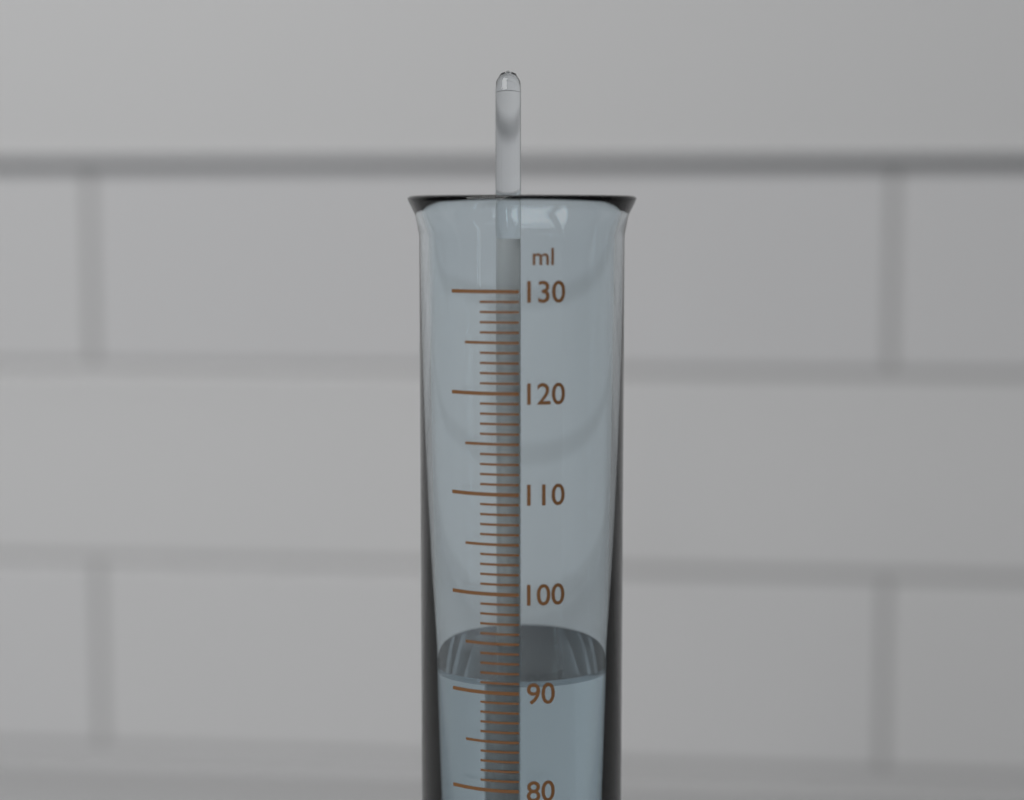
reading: 91 ml
